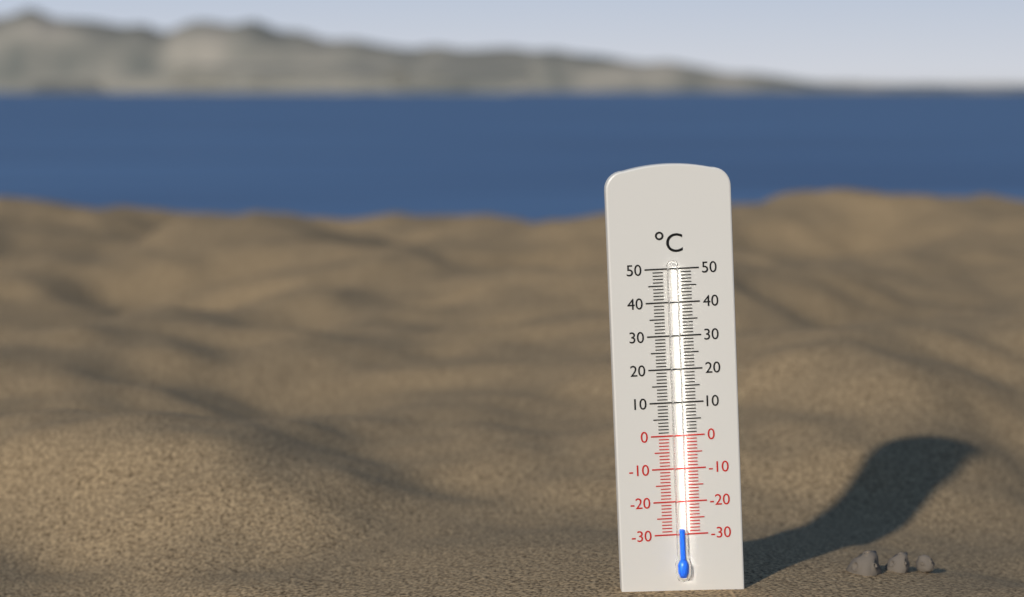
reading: -28 °C
